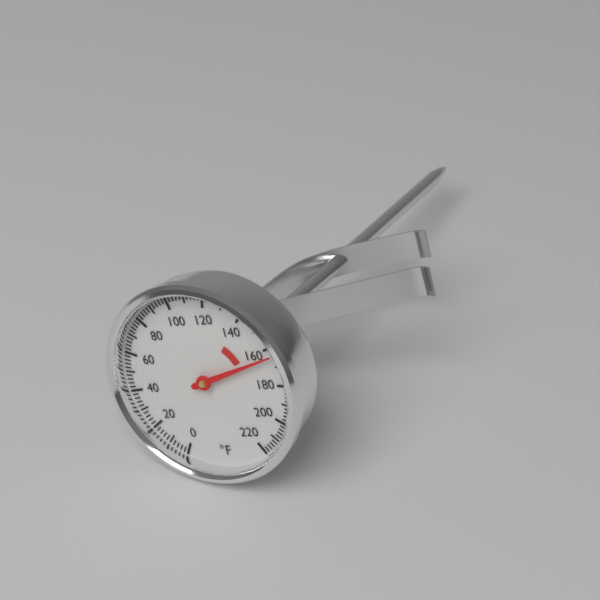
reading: 164 °F
